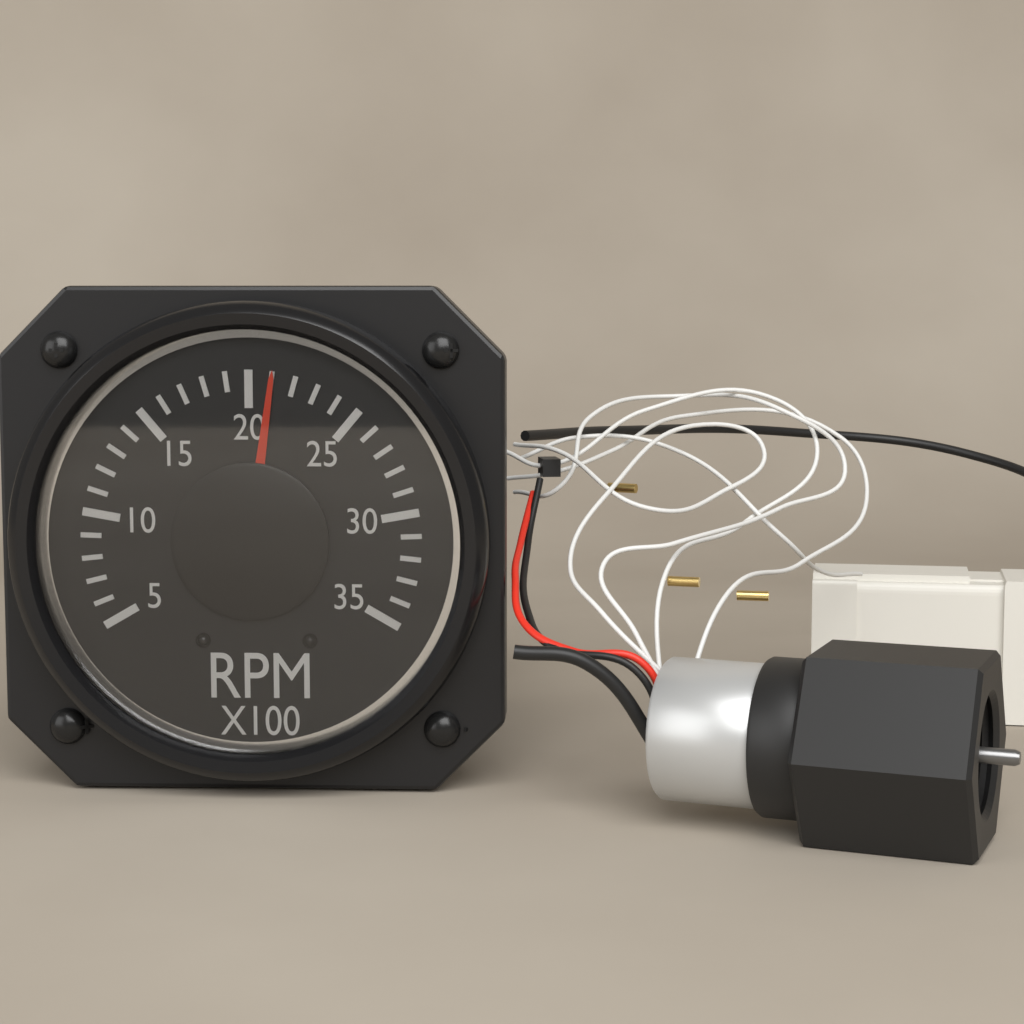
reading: 21 RPM x100
